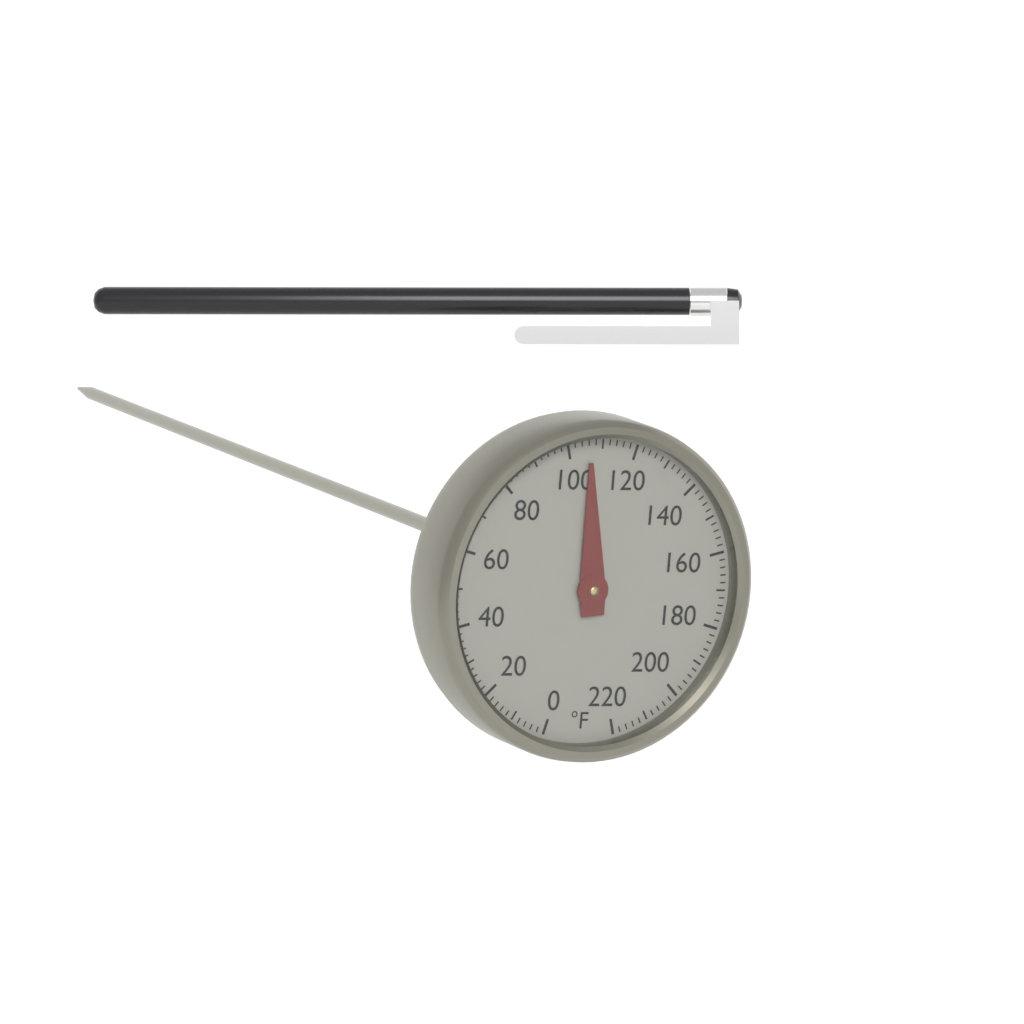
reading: 106 °F
